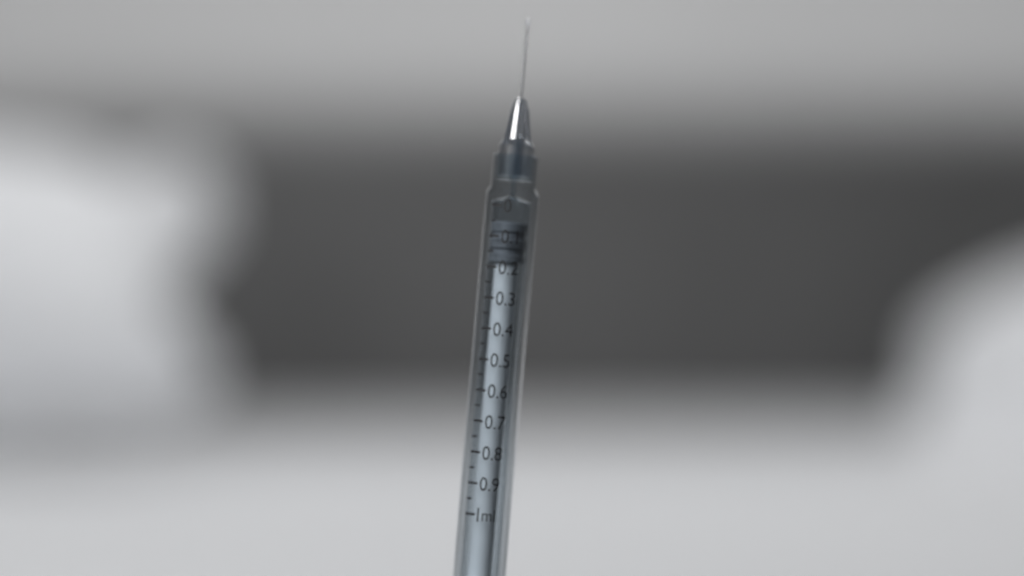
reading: 0.05 ml
